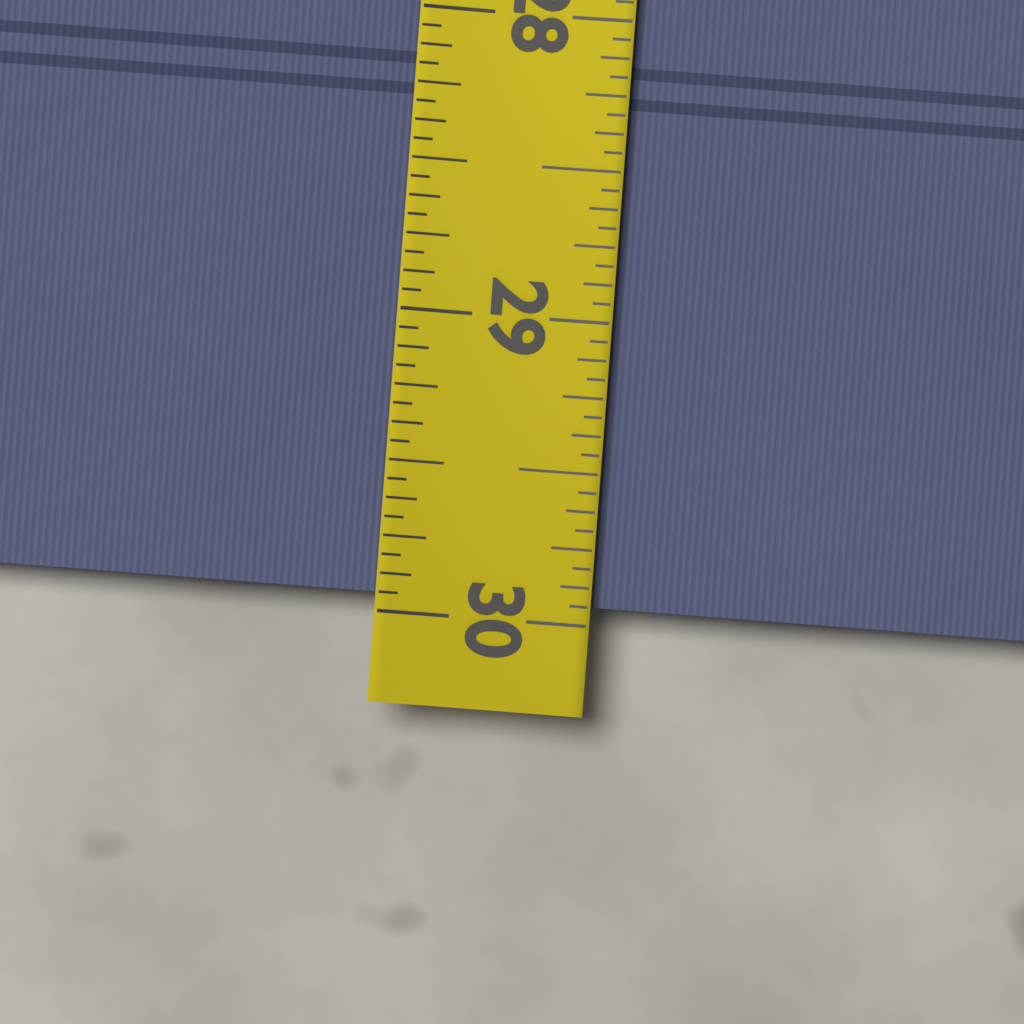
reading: 29.9375 (no unit)
